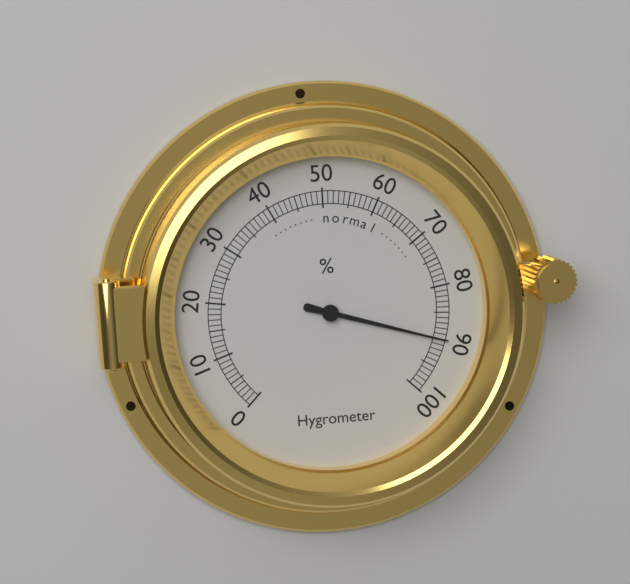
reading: 90 %
